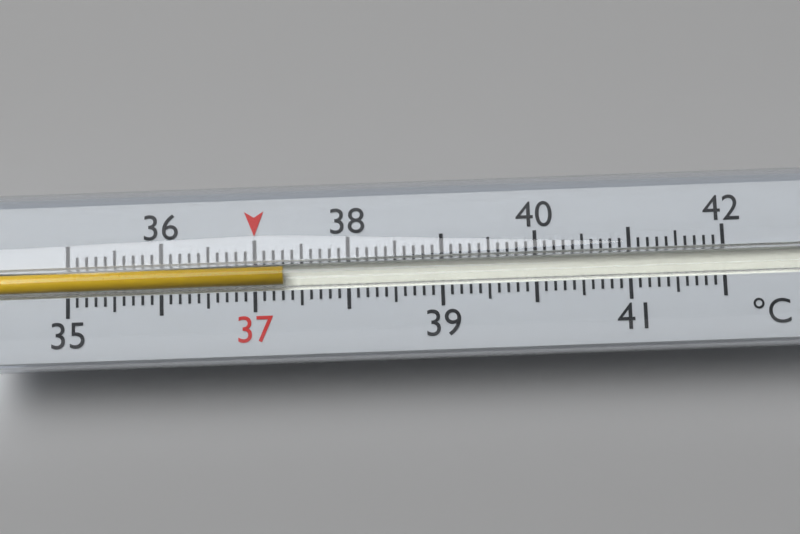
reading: 37.3 °C
